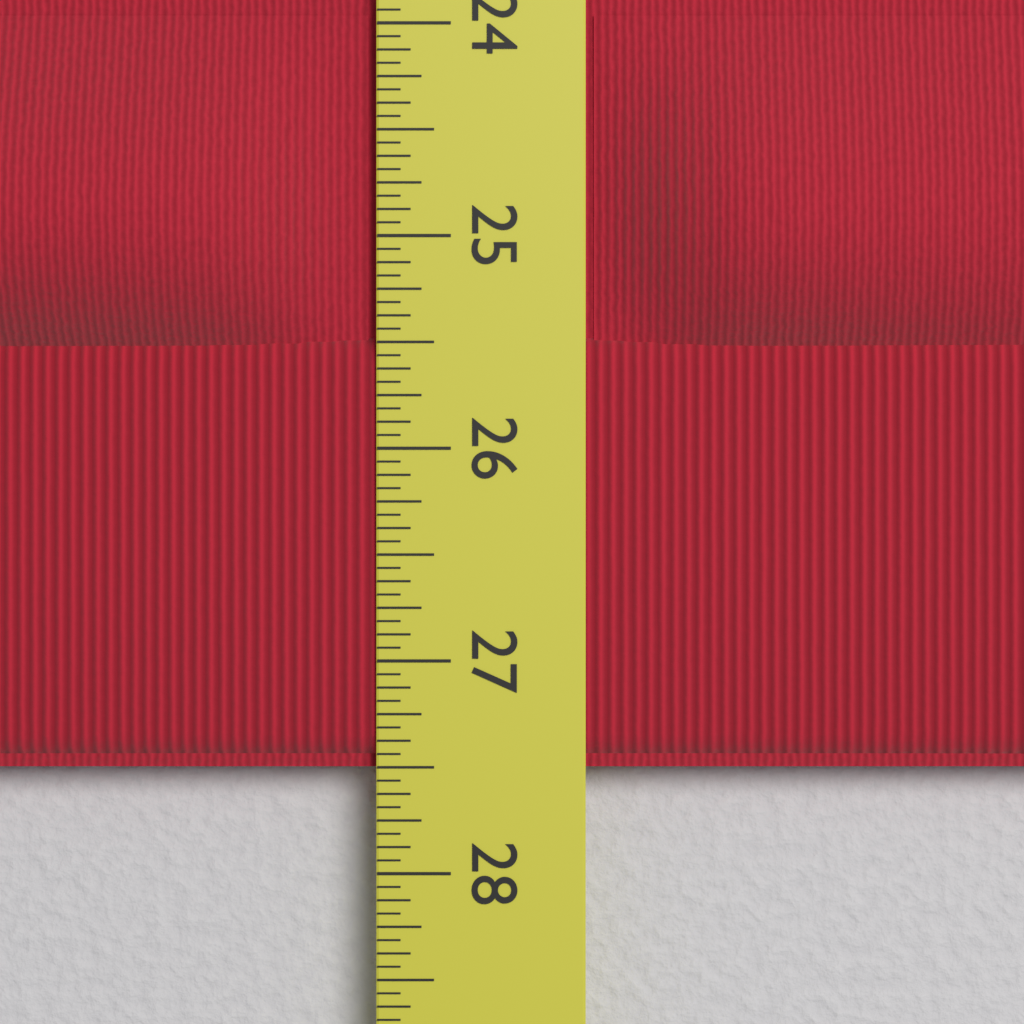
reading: 27.5000 in
